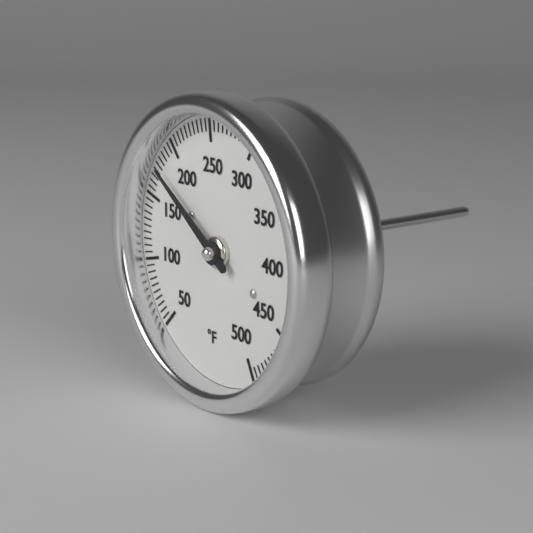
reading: 175 °F
